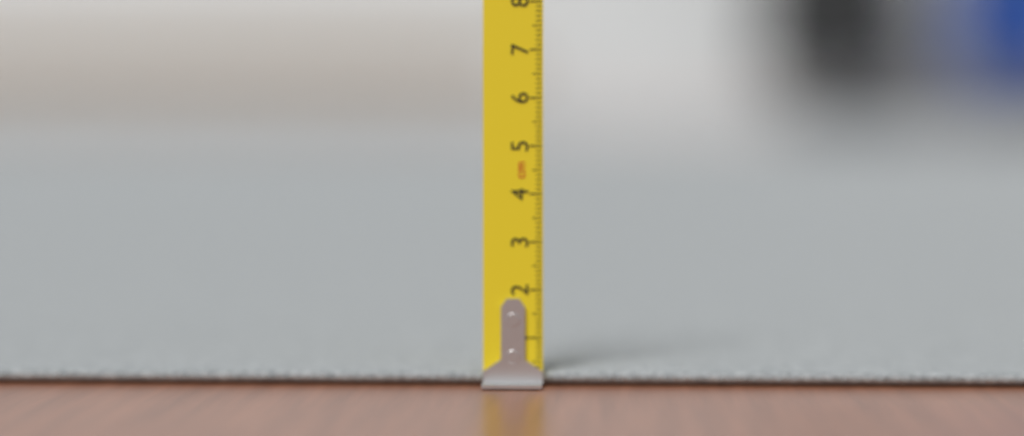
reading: 0.3 cm
